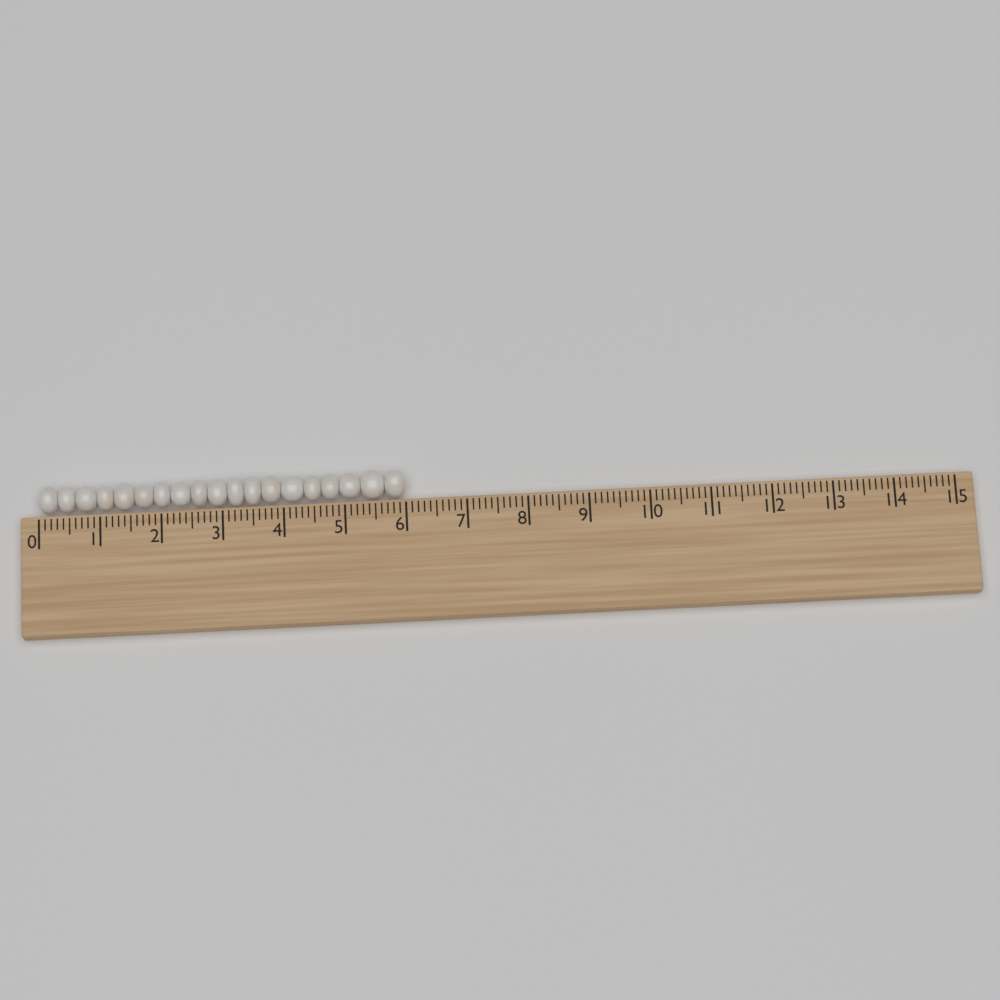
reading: 6.0 (no unit)
